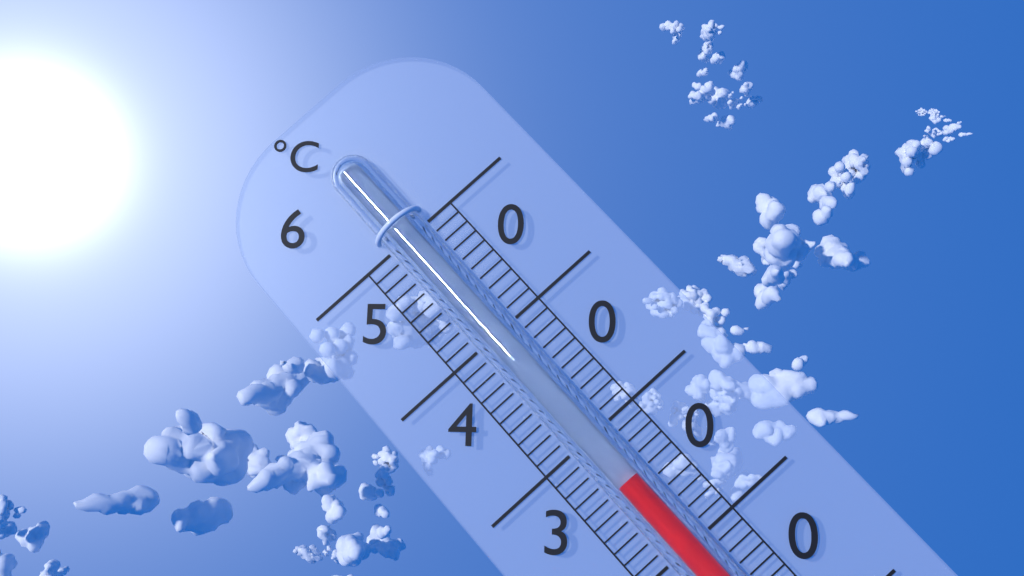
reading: 36 °C
